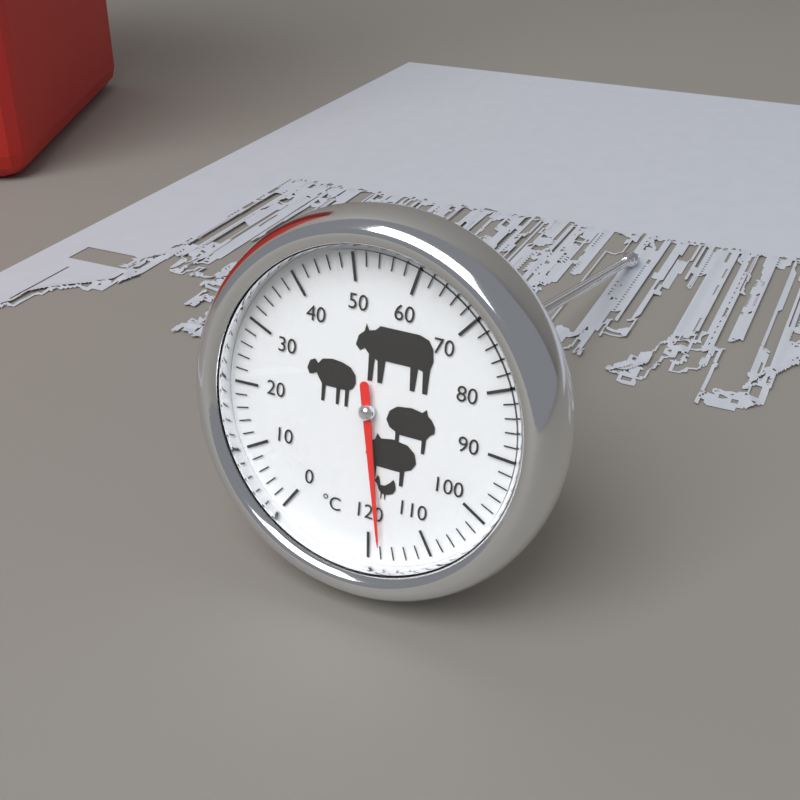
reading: 118 °C
